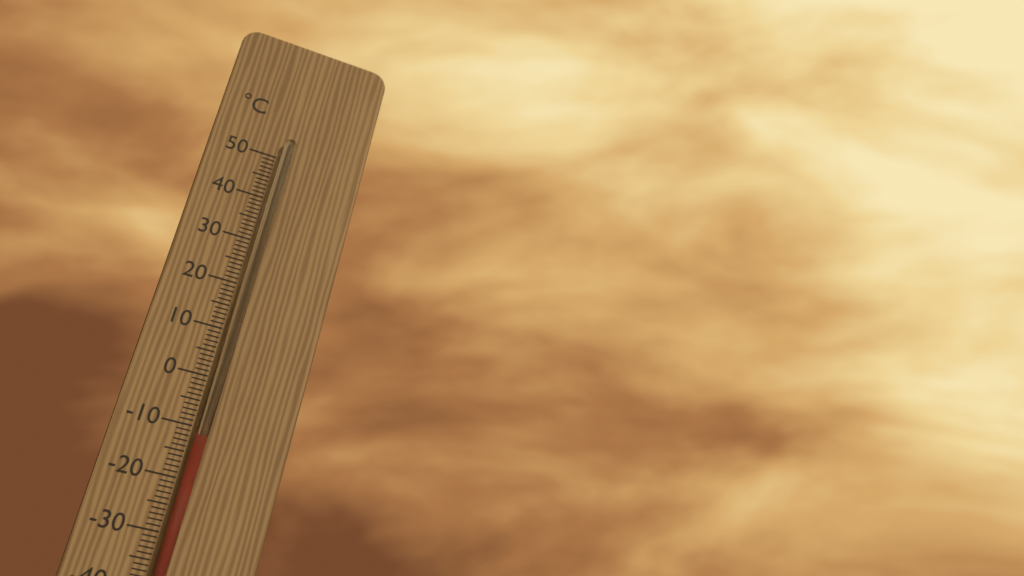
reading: -12 °C
